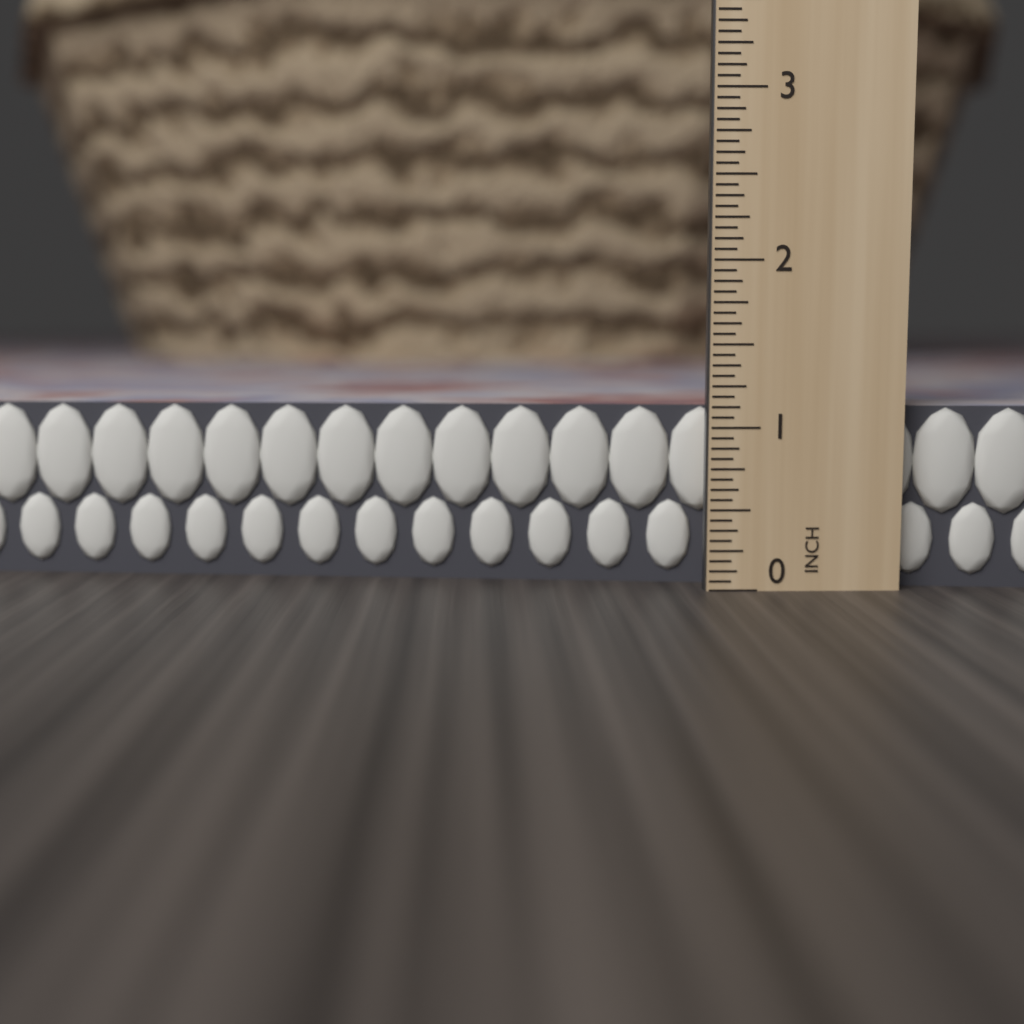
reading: 1.1250 in
